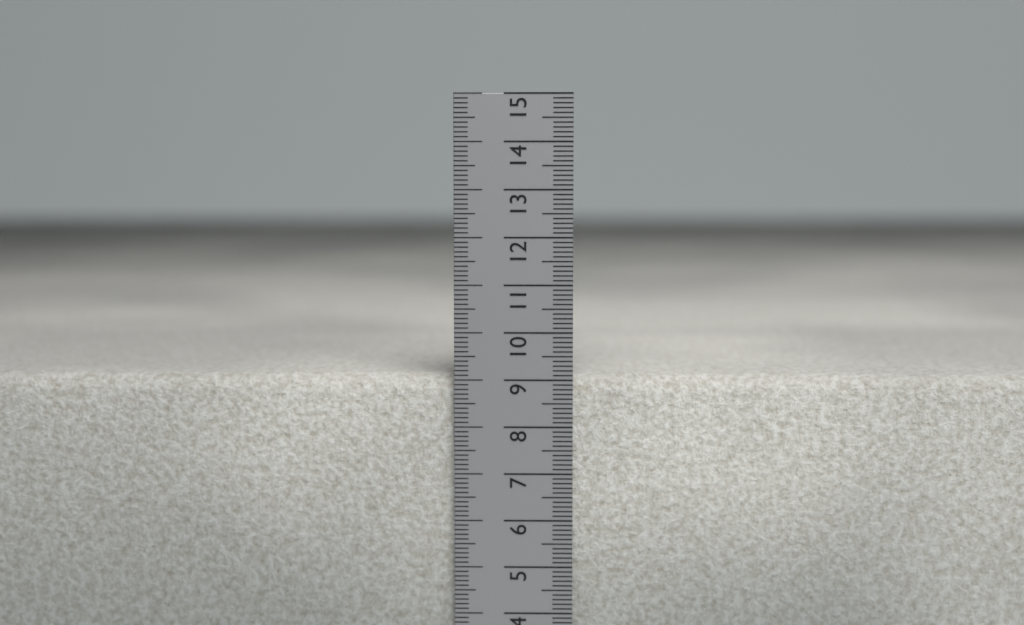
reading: 9.1 cm
